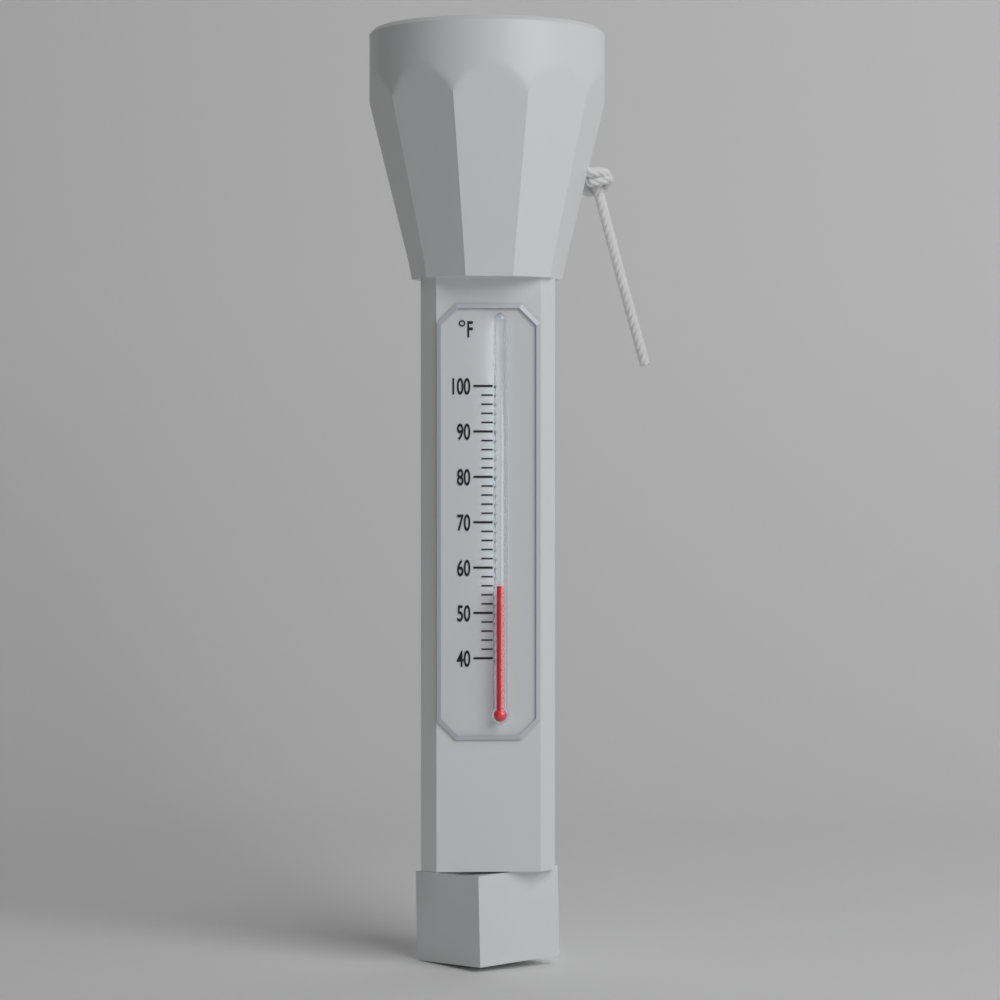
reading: 56 °F
